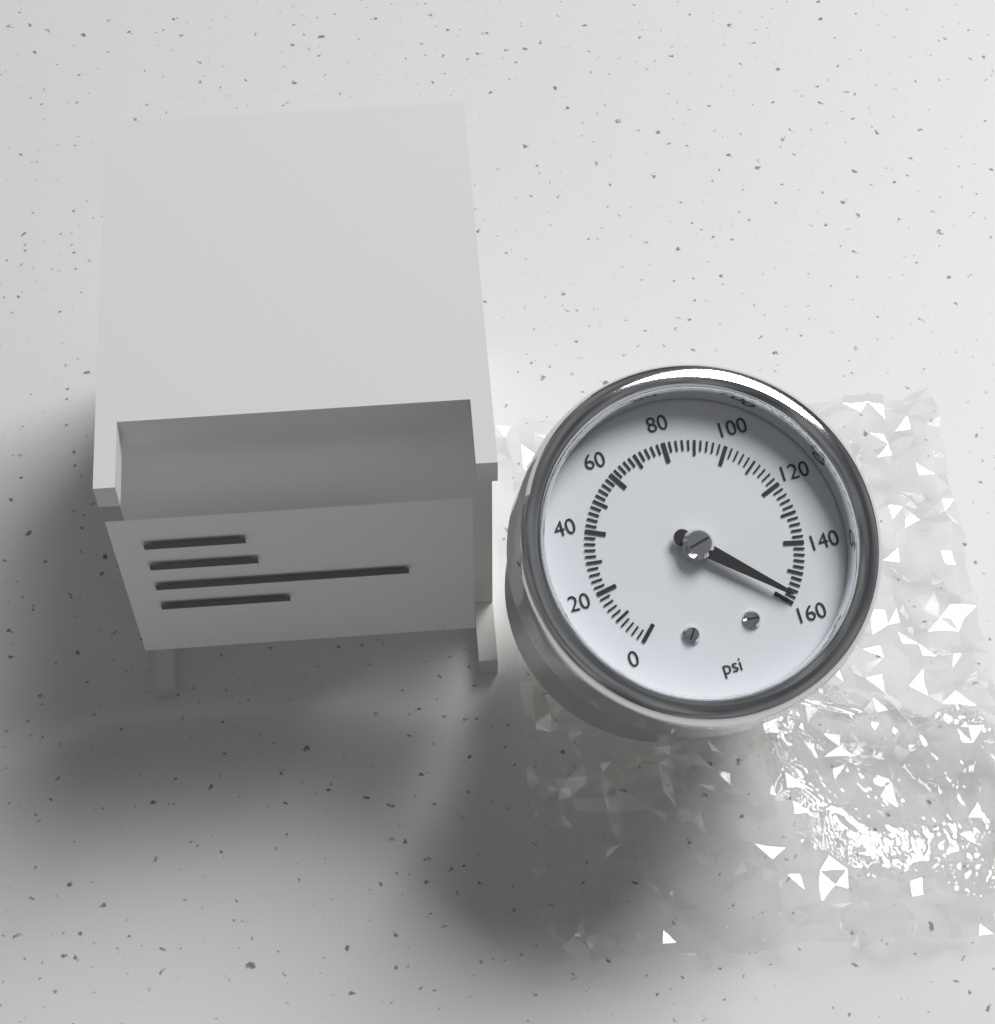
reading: 158 psi
